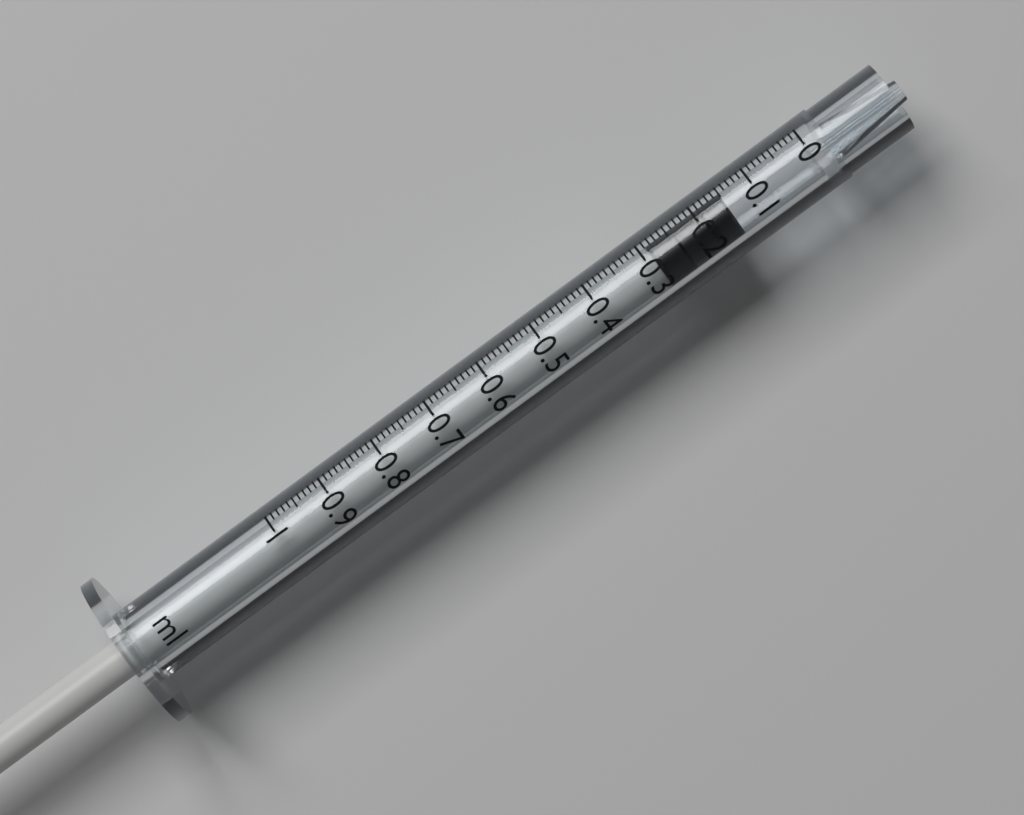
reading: 0.15 ml
